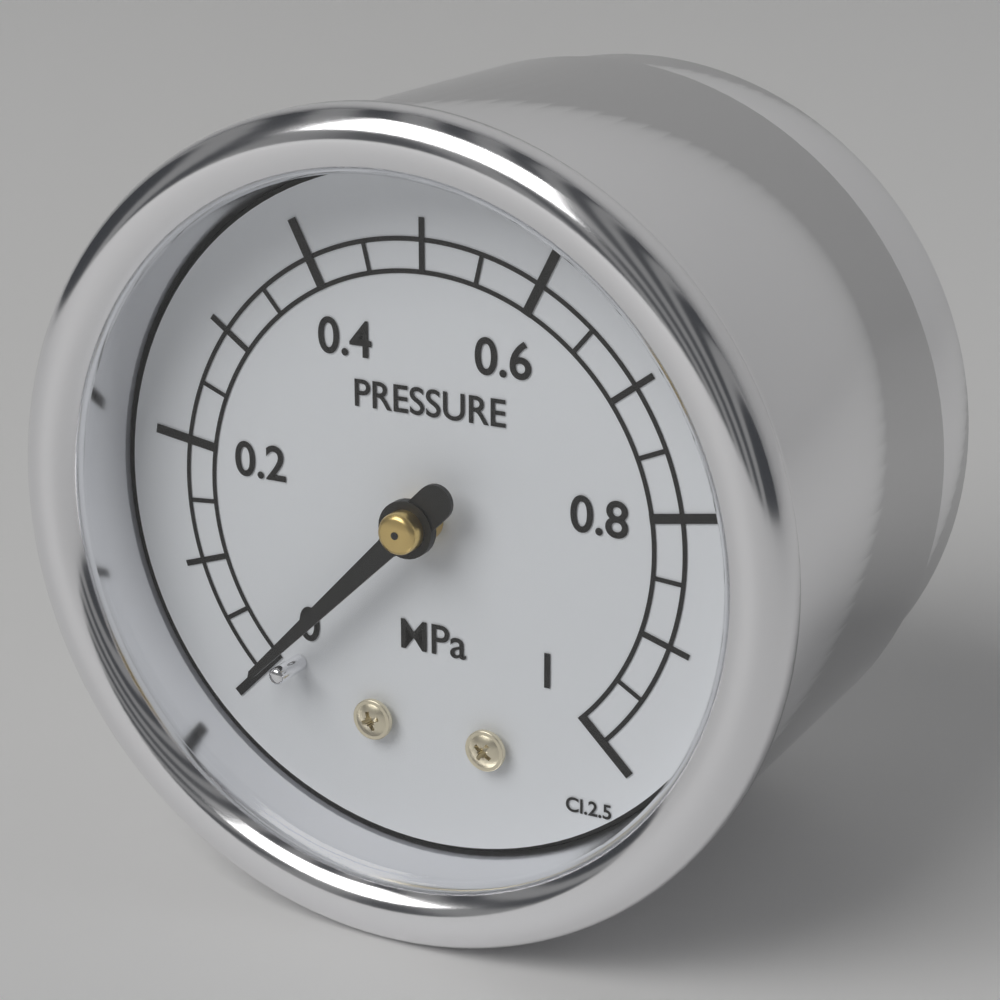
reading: 0.00 MPa
